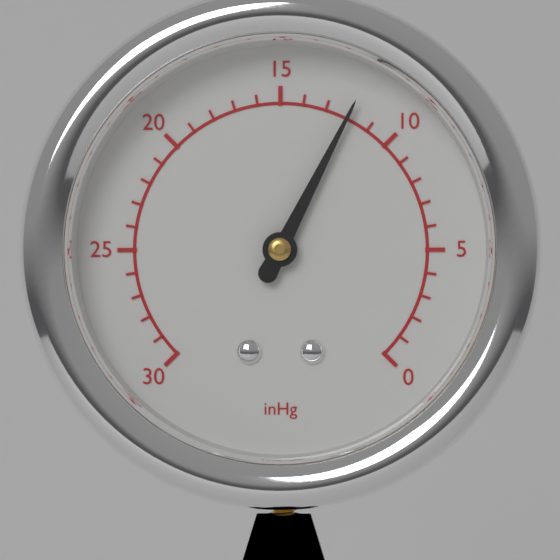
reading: 12 inHg
